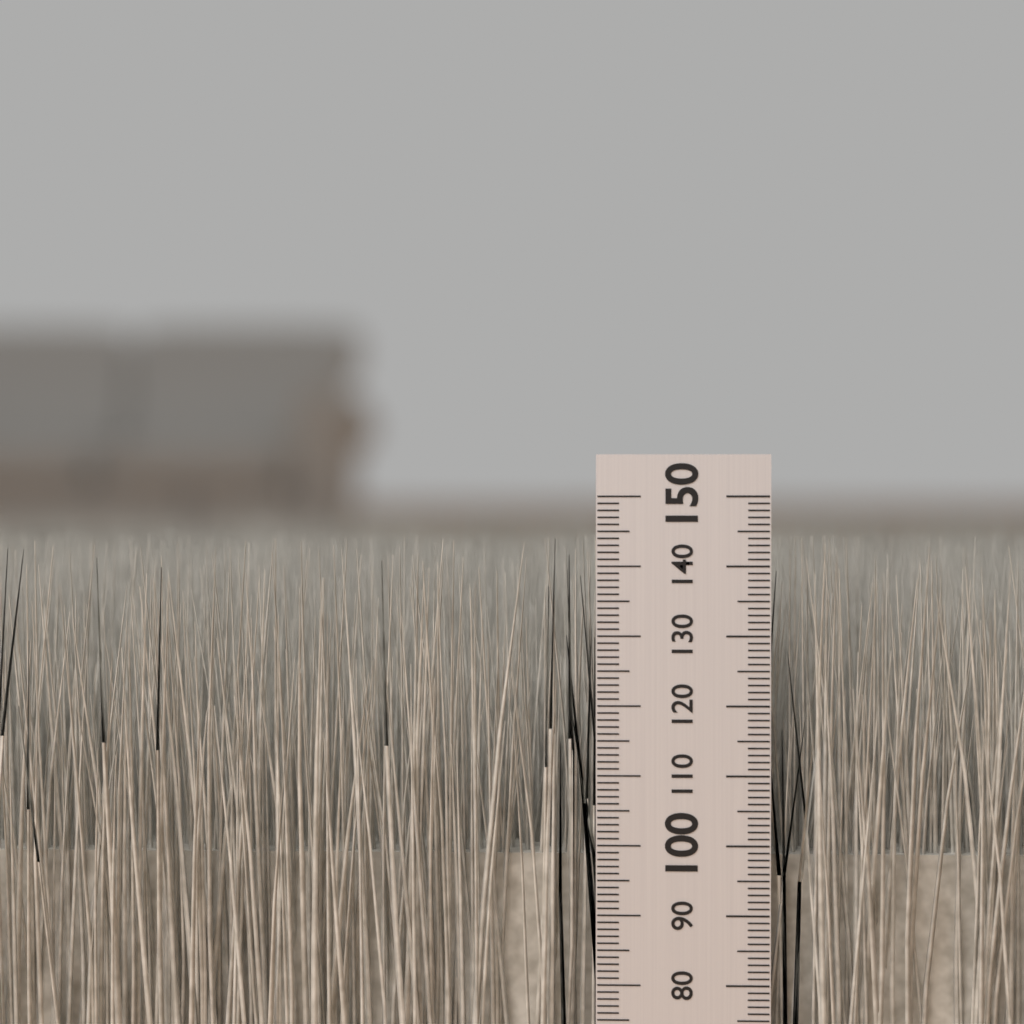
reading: 144 mm
